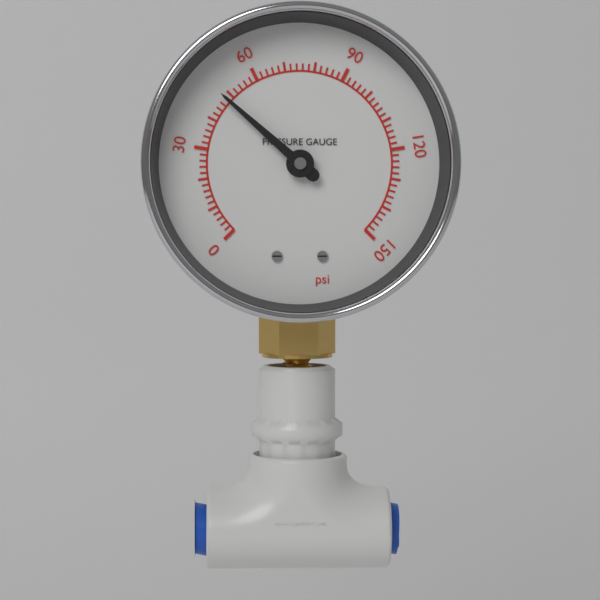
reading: 48 psi
